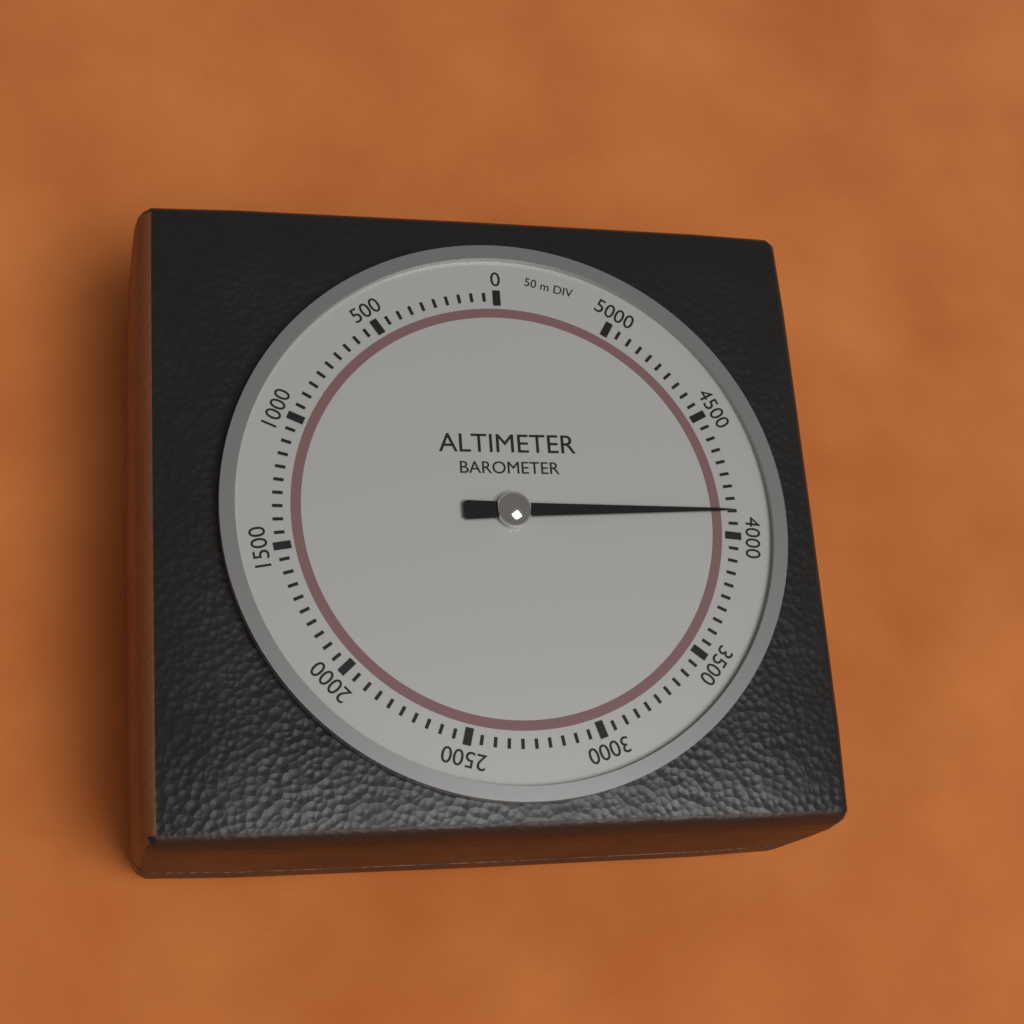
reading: 4100 m
